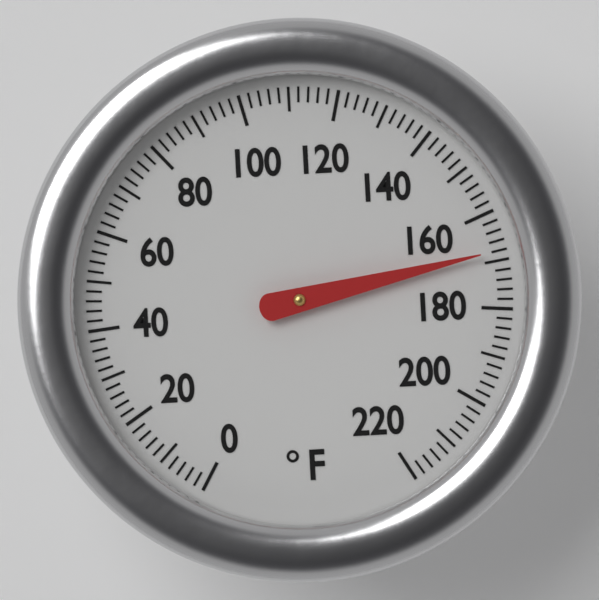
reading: 168 °F
